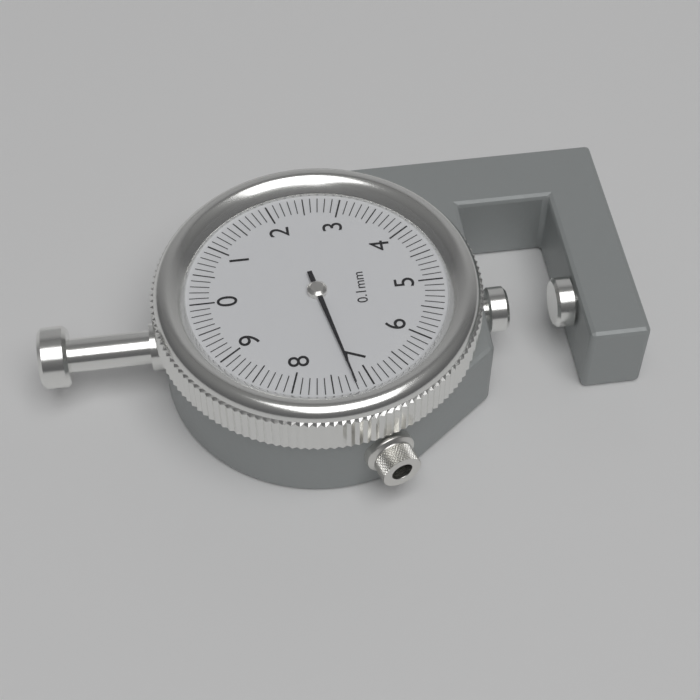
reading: 7.2 mm
